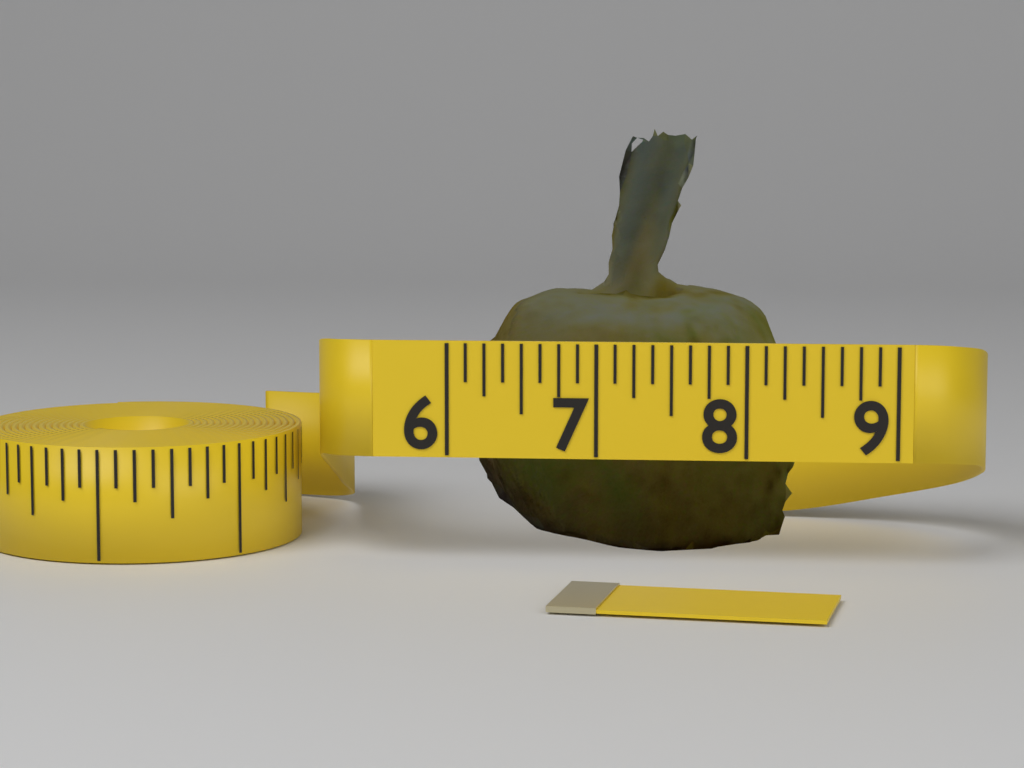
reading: 8.375 (no unit)
